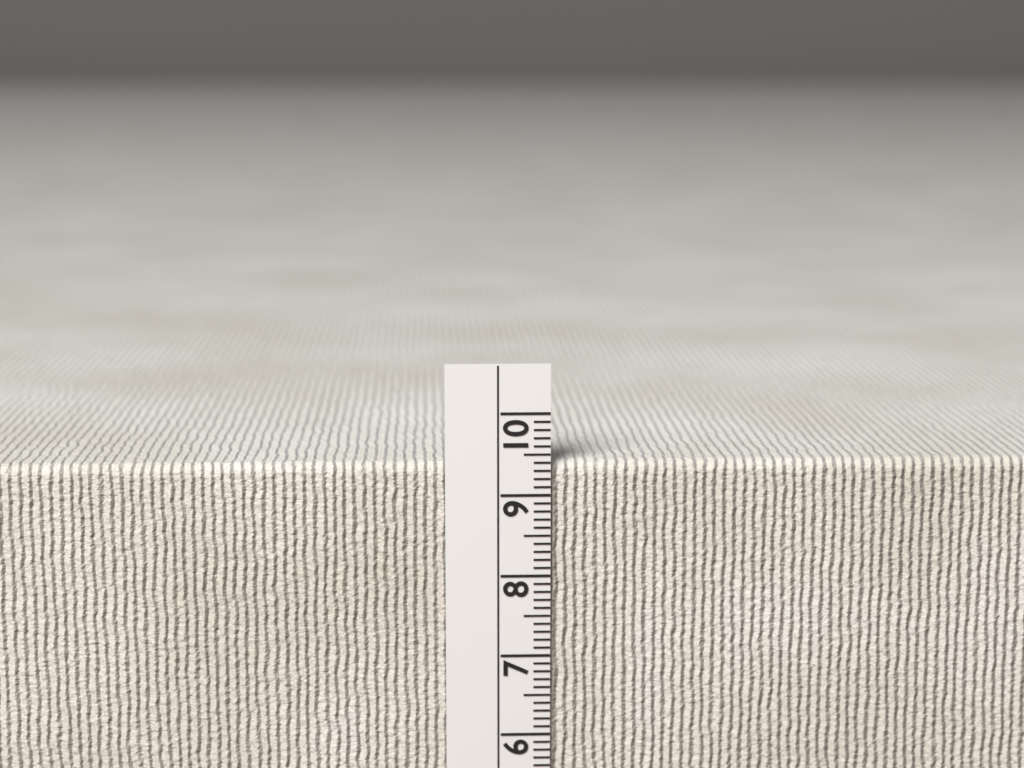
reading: 9.4 cm
